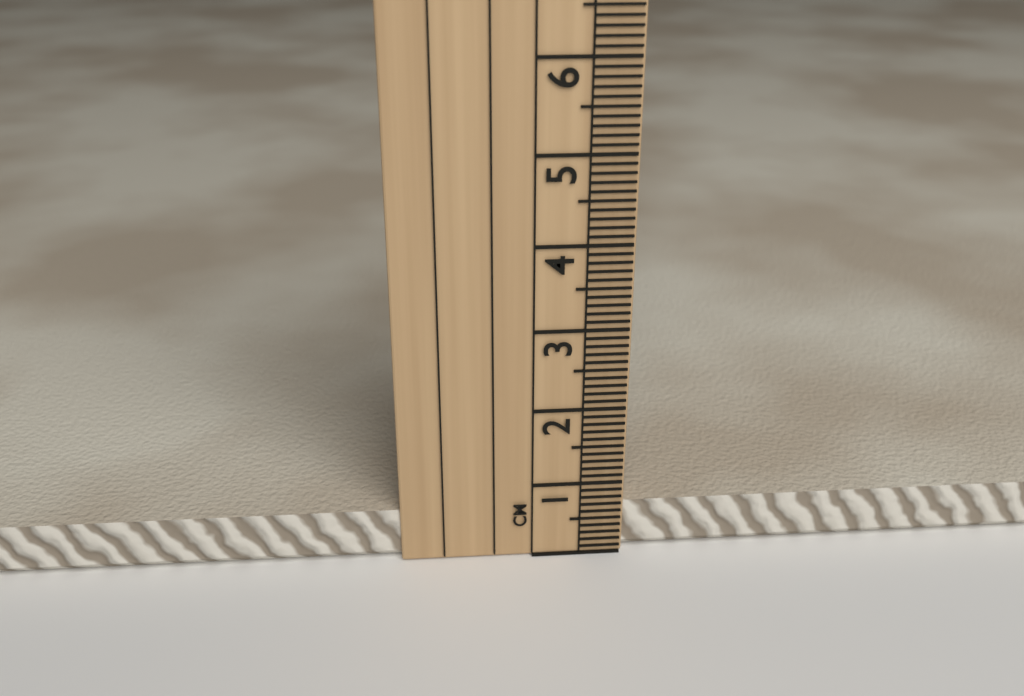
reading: 0.7 cm
